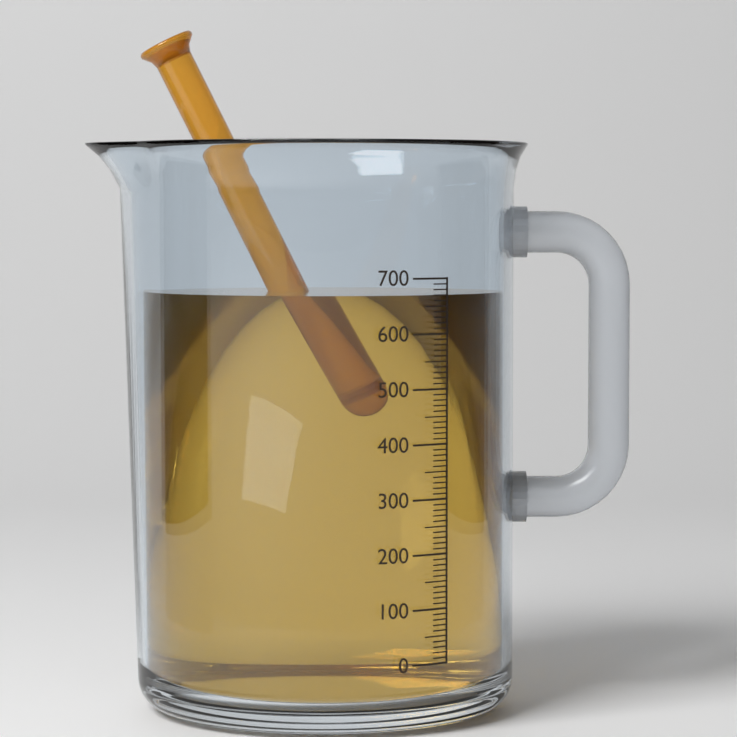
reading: 670 (no unit)
